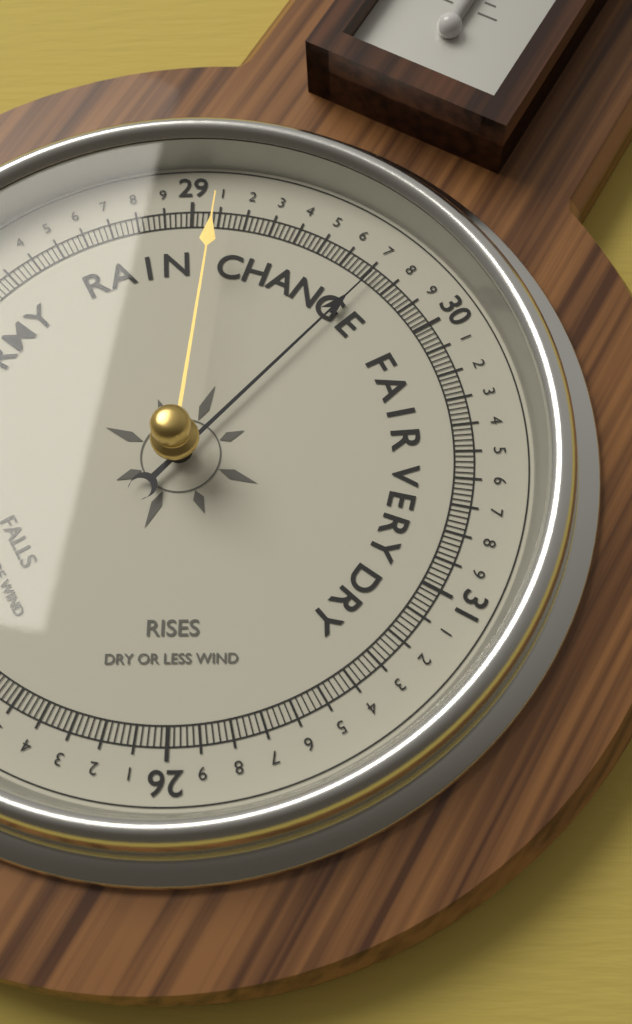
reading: 29.72 (no unit)
